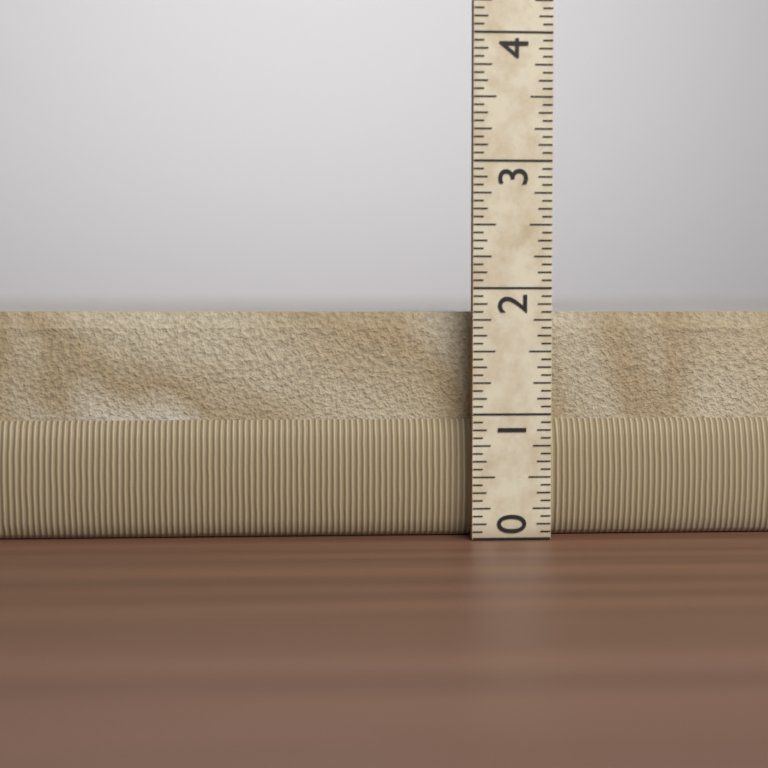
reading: 1.8125 (no unit)
